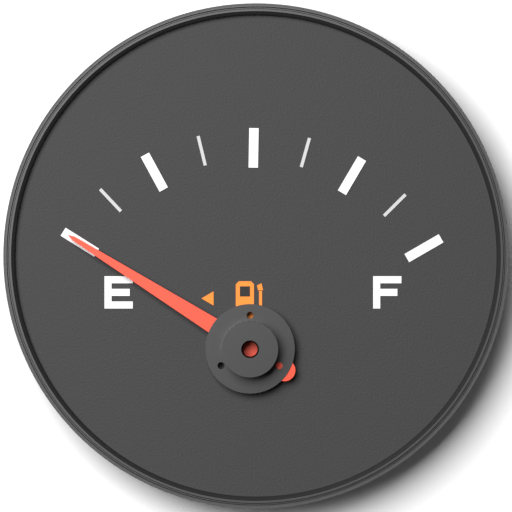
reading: 0.000 (no unit)
